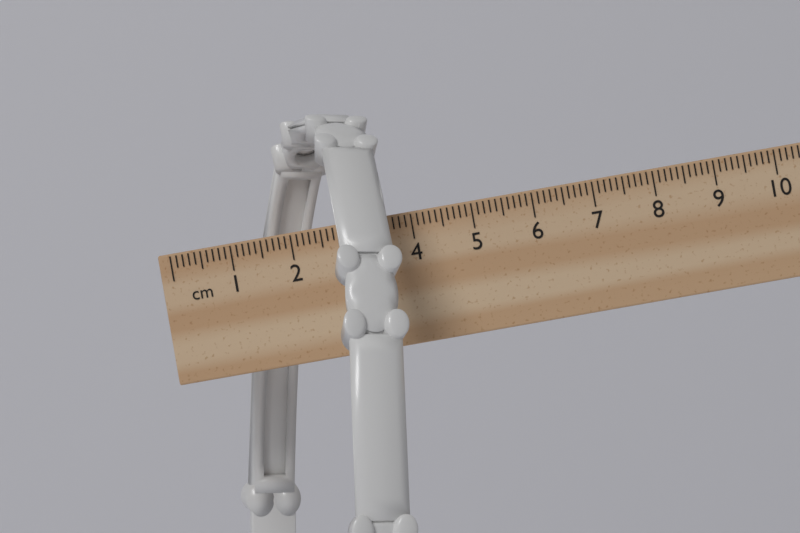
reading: 3.8 cm
